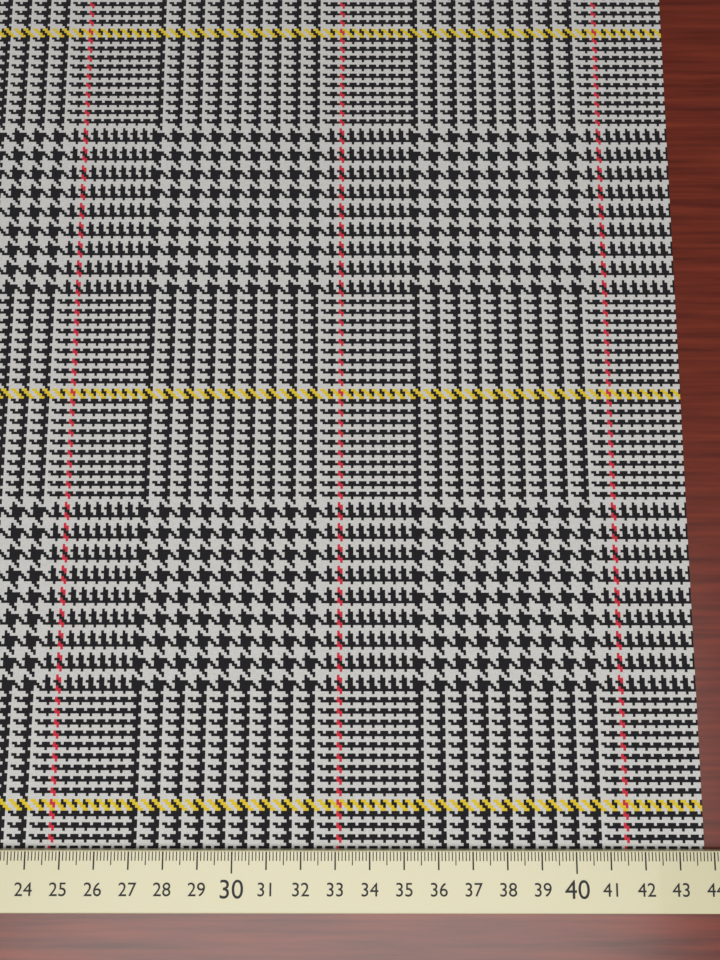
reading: 43.8 cm
